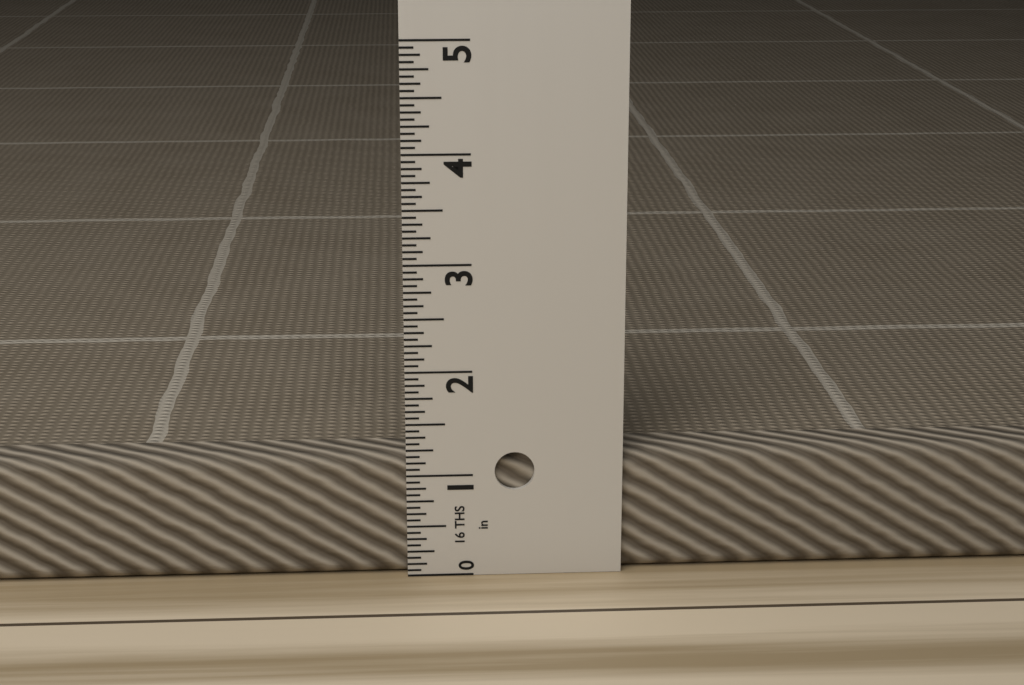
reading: 1.1875 in
